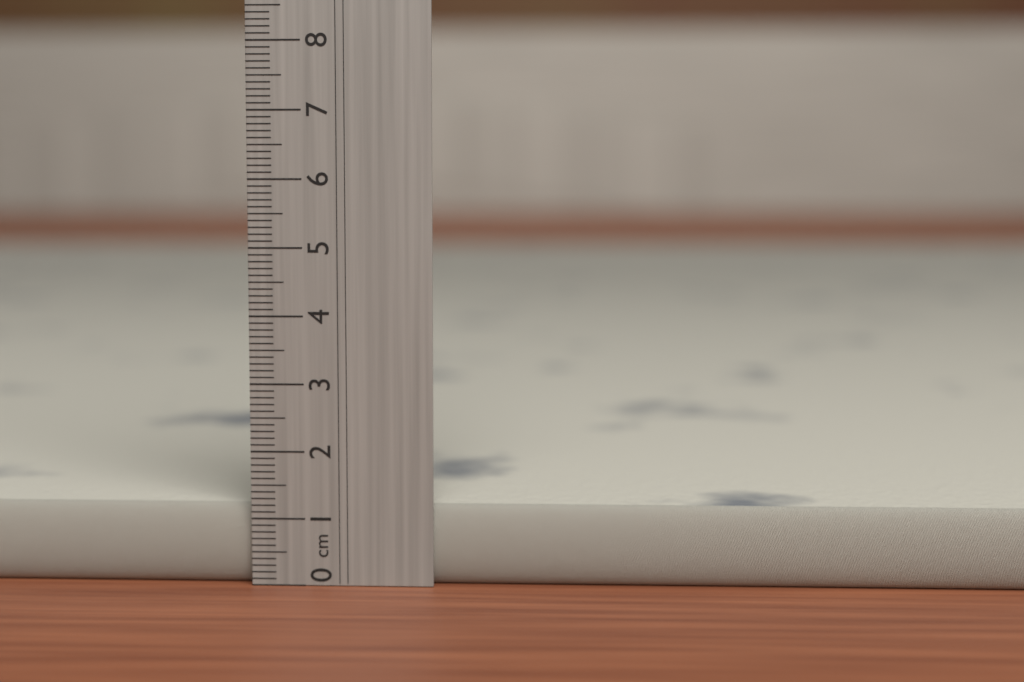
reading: 1.2 cm
